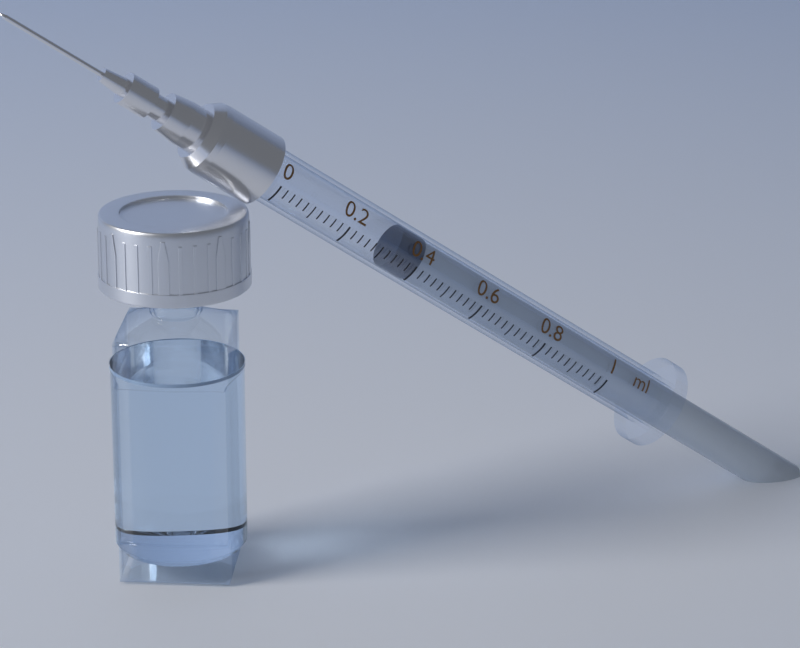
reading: 0.34 ml
